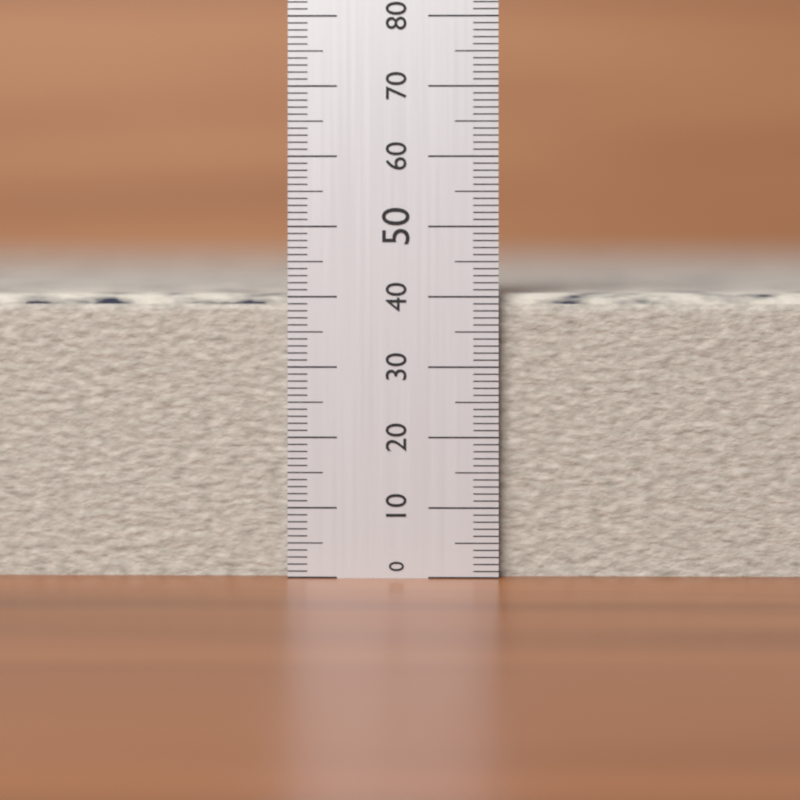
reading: 41 (no unit)
